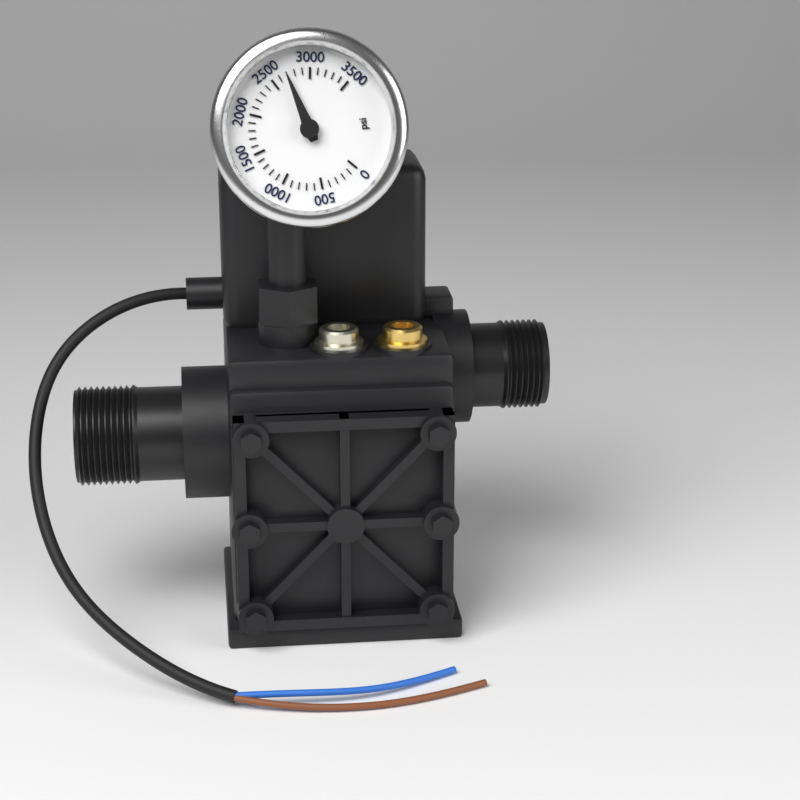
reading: 2700 psi
